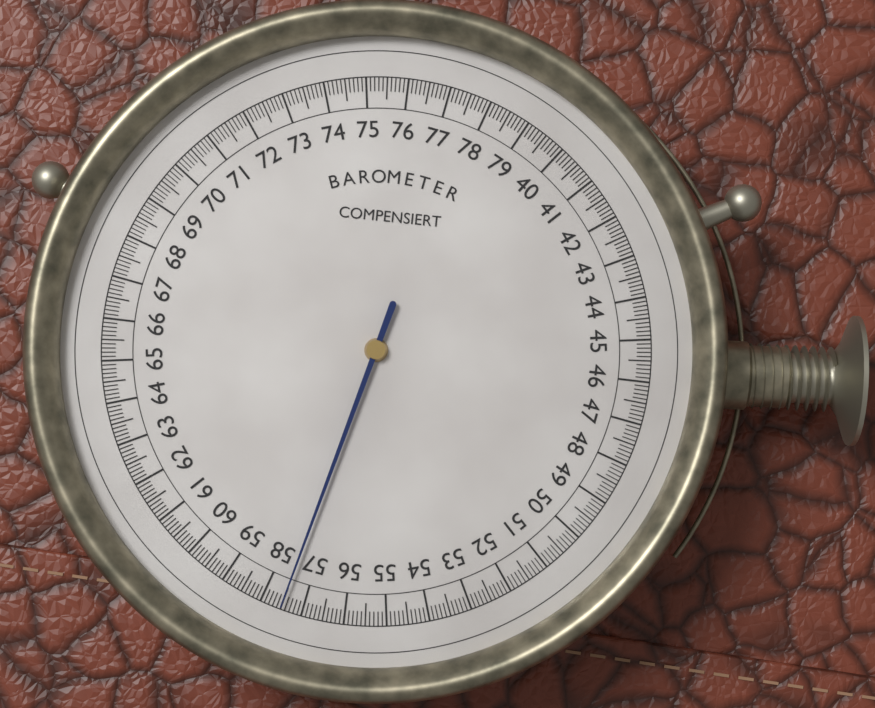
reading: 57.5 (no unit)
